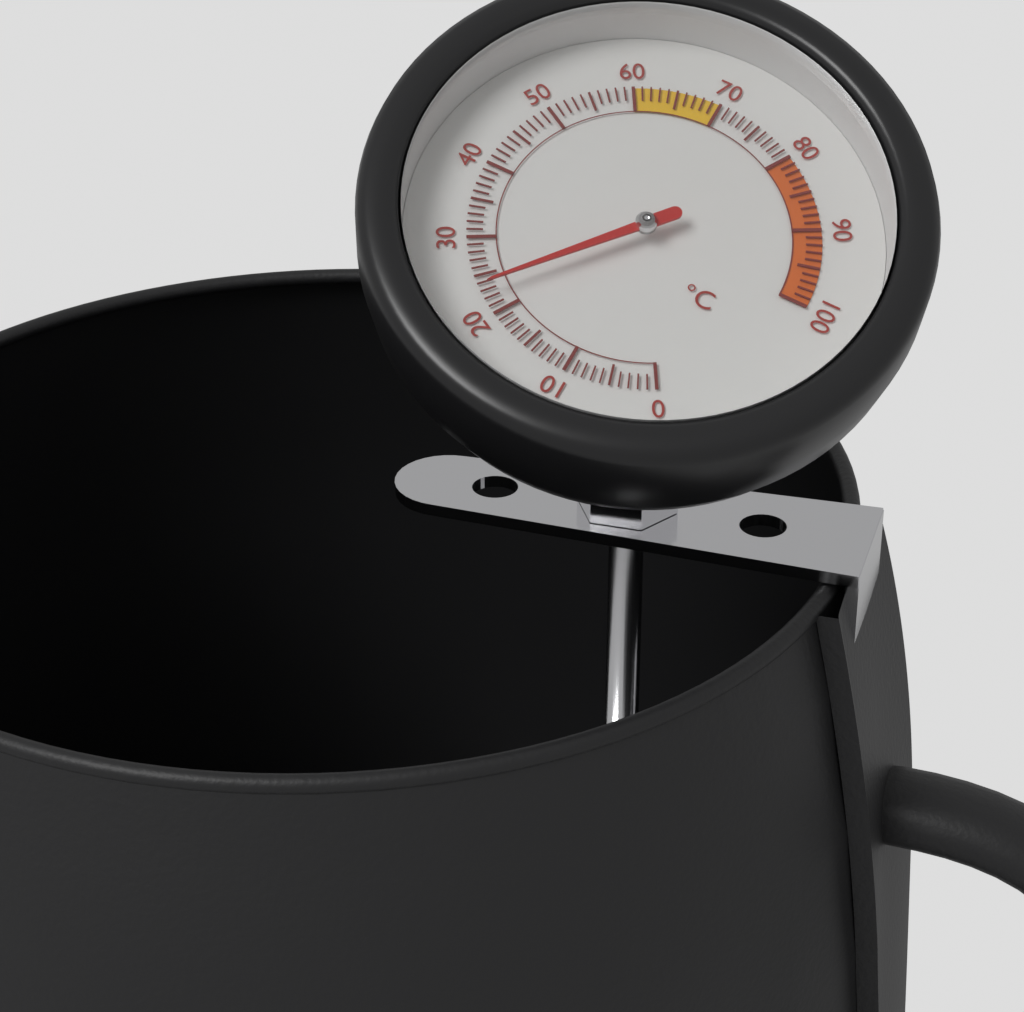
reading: 23 °C
